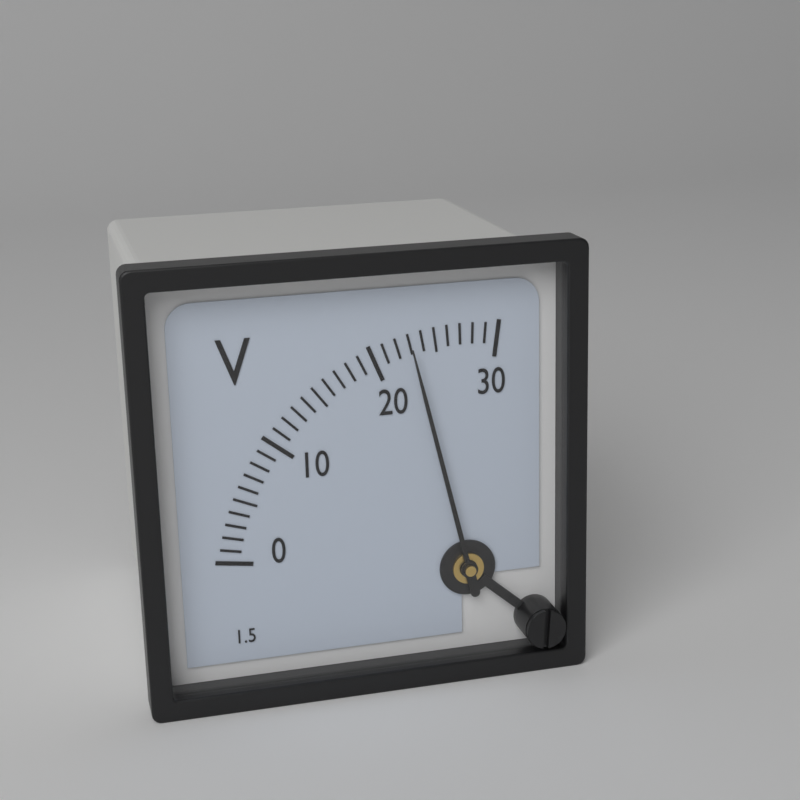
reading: 23 V
